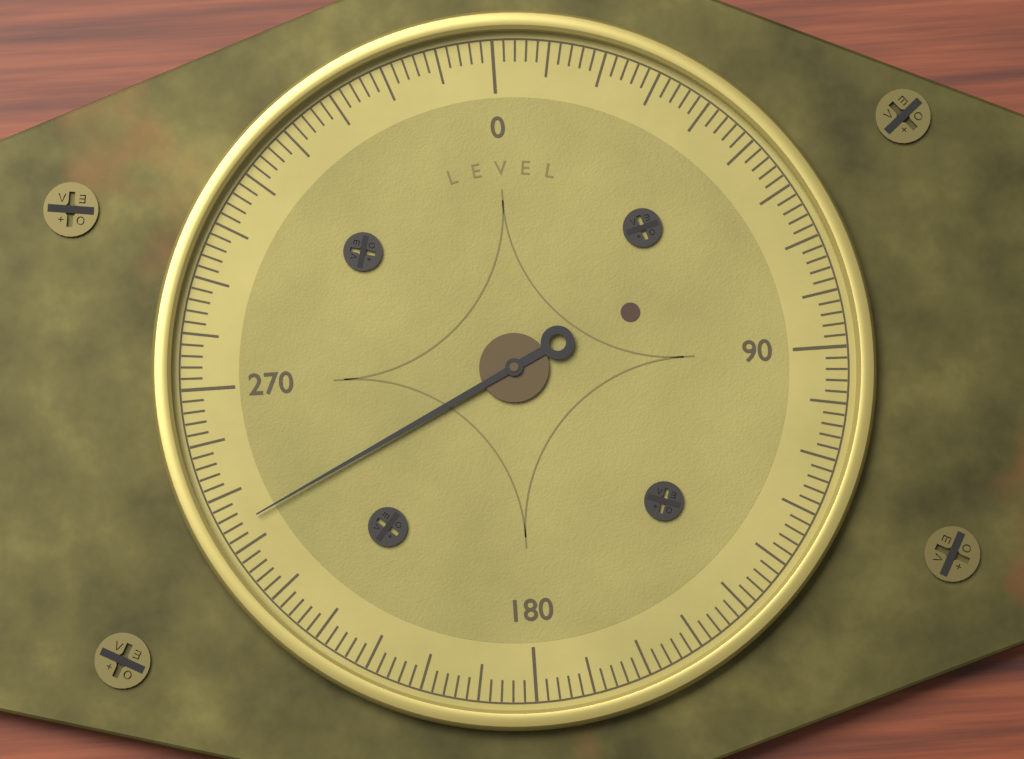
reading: 244 (no unit)
